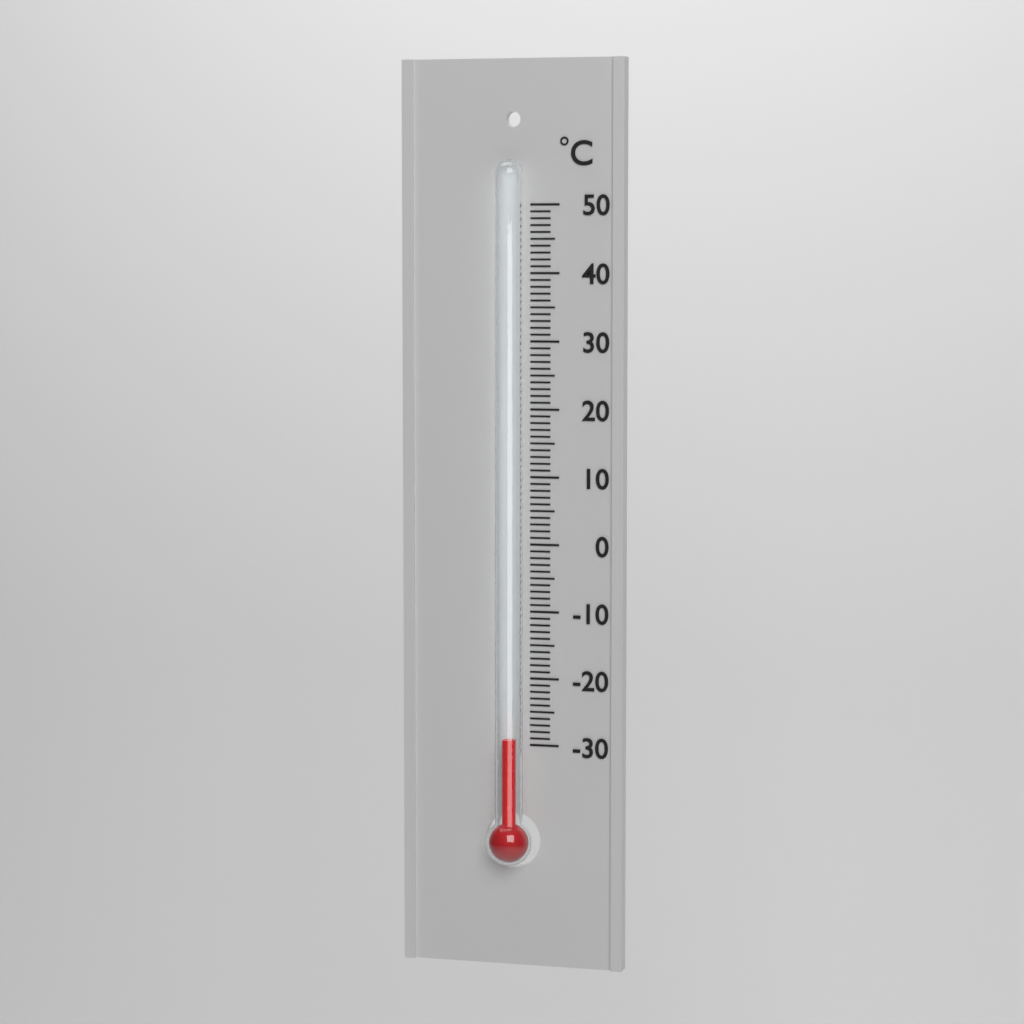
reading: -29 °C
